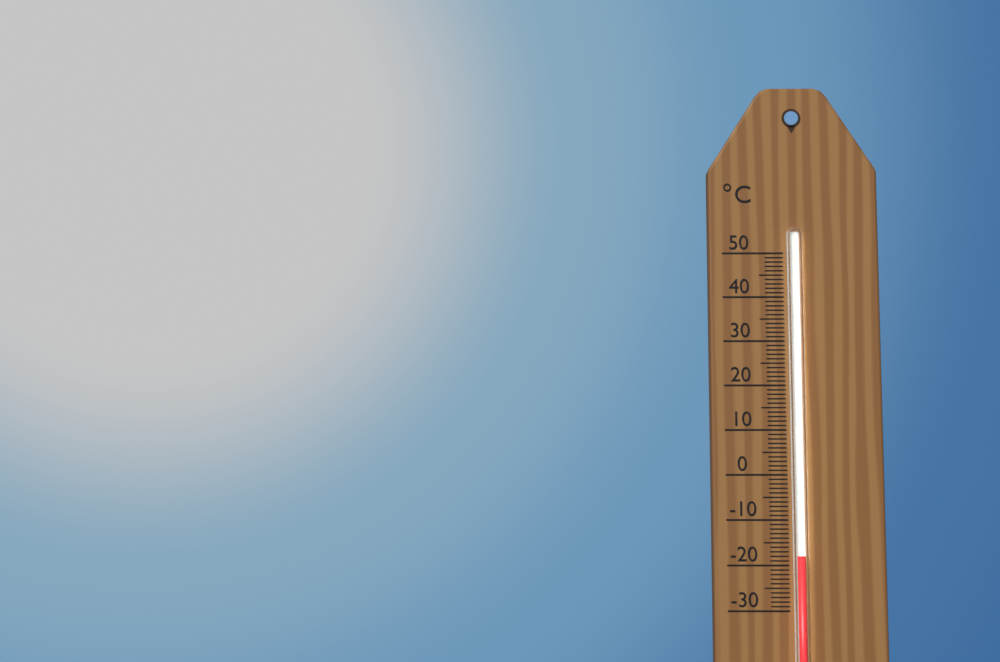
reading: -18 °C
